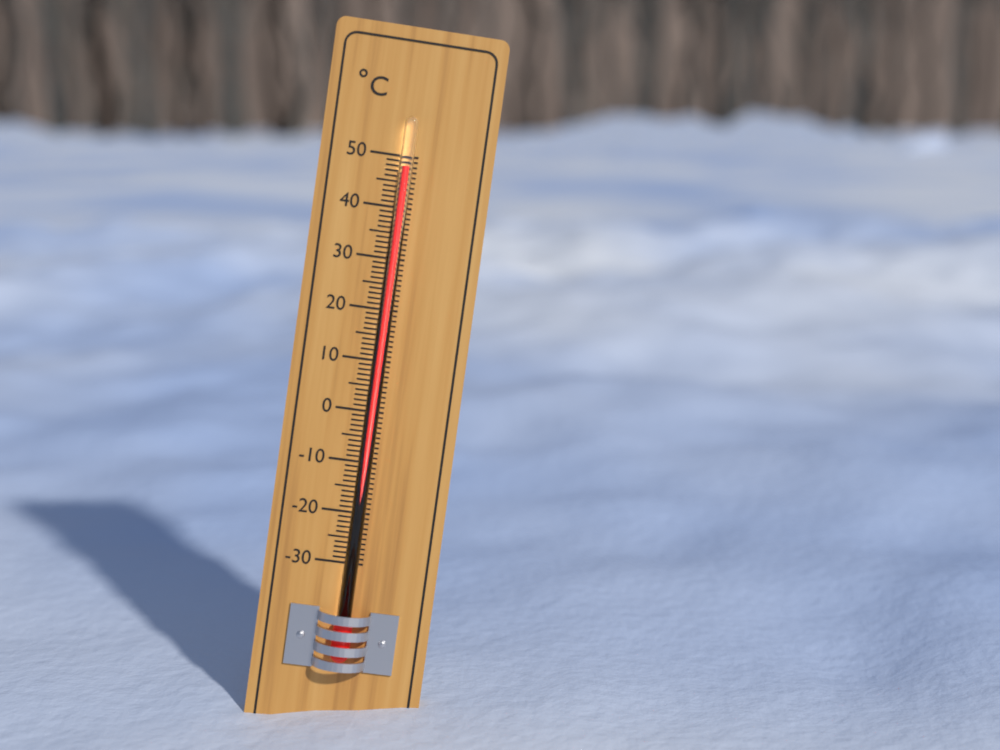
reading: 48 °C
